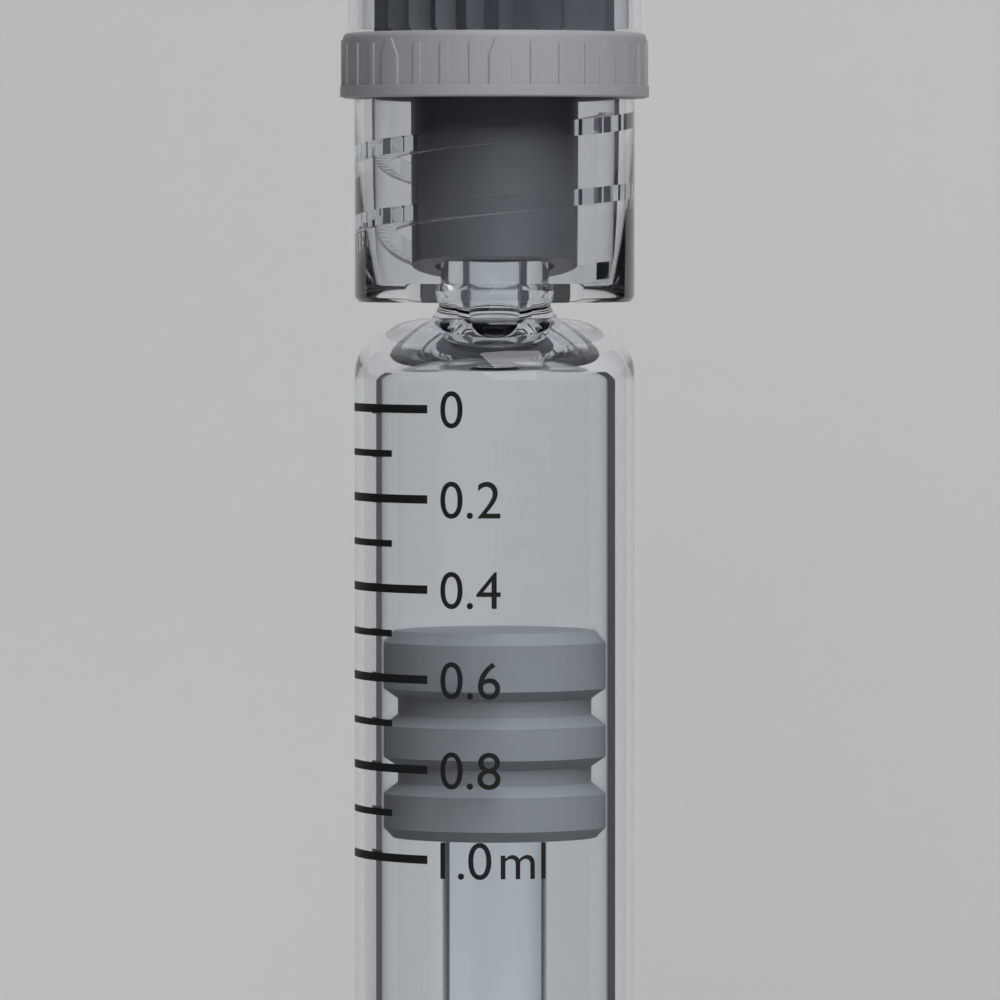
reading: 0.5 ml
